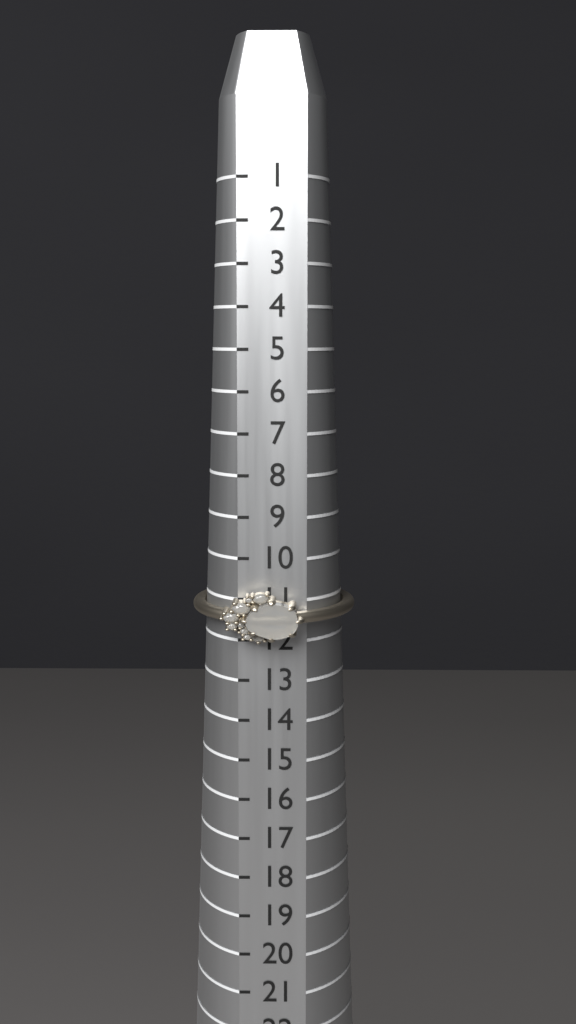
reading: 12 (no unit)
